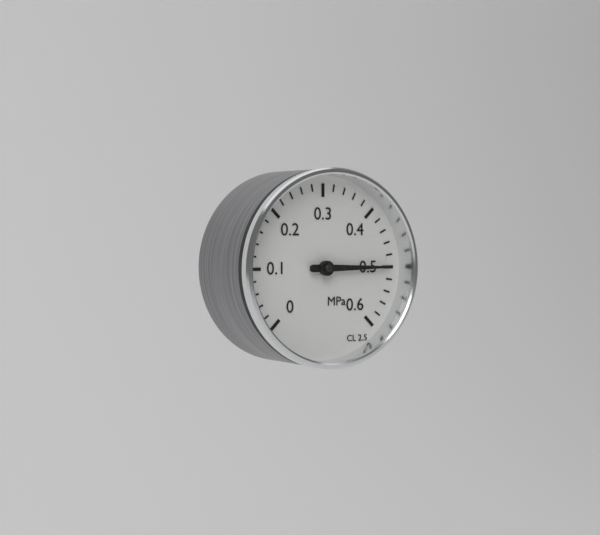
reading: 0.50 MPa
